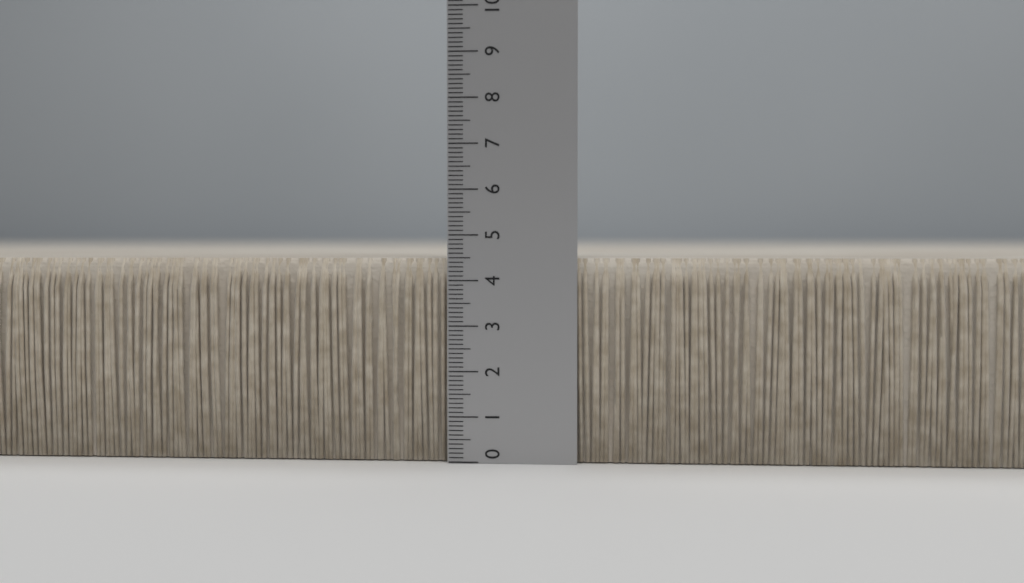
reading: 4.5 (no unit)
